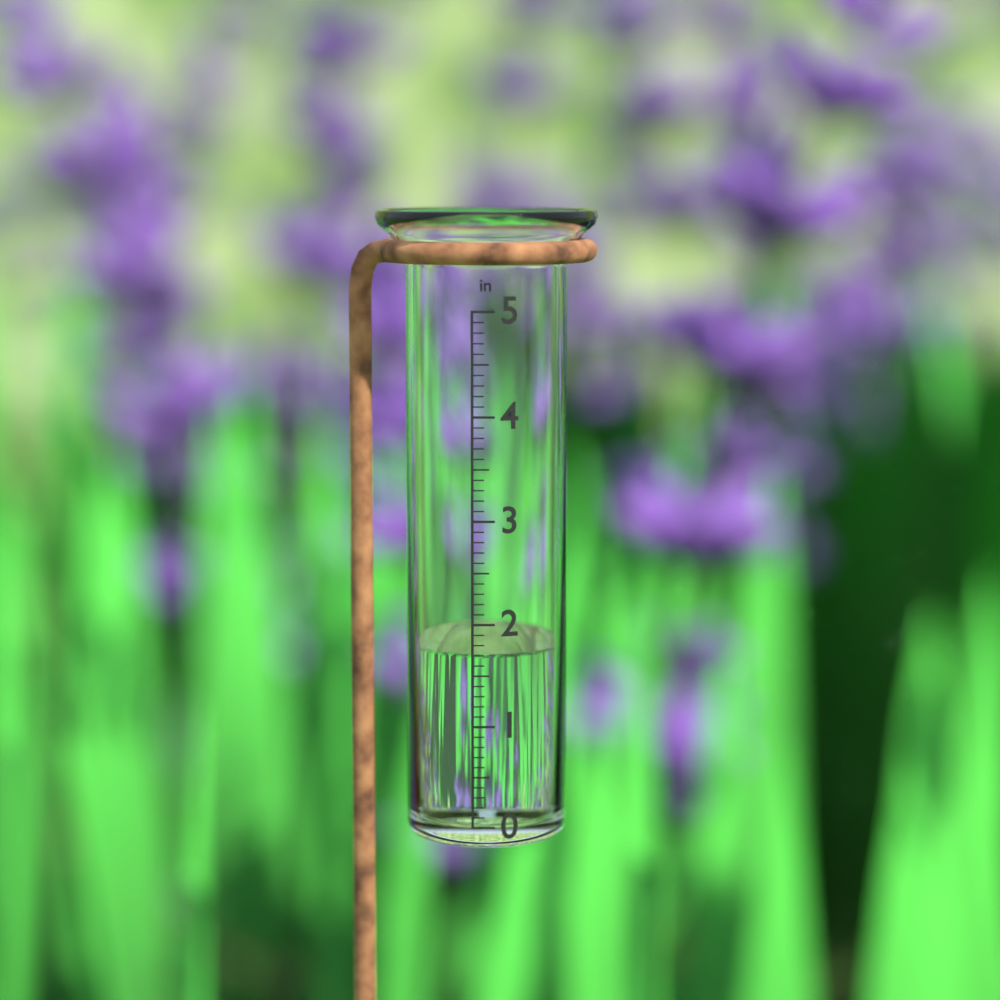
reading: 1.7 in
